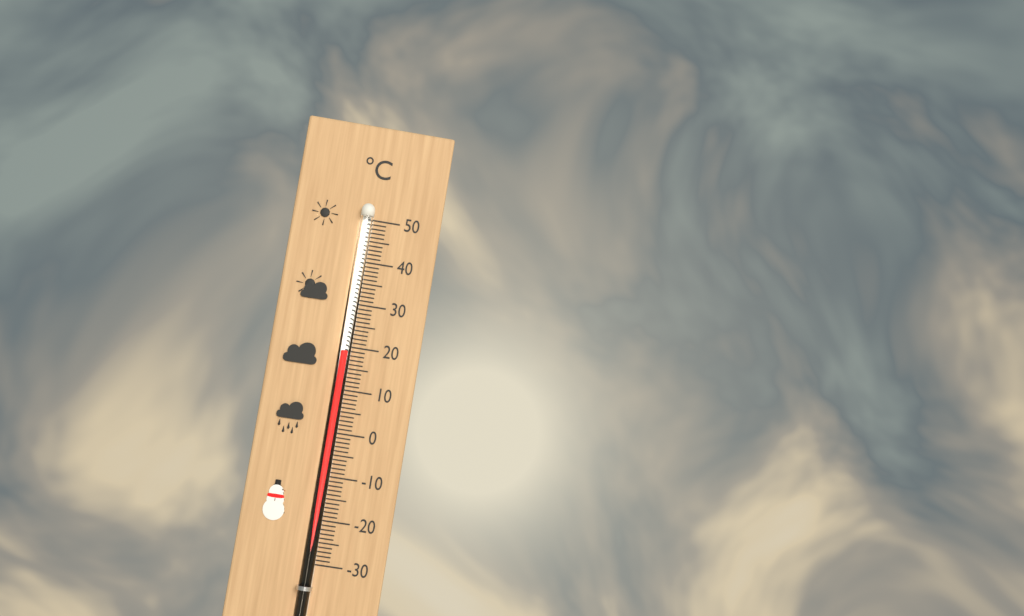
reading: 19 °C
